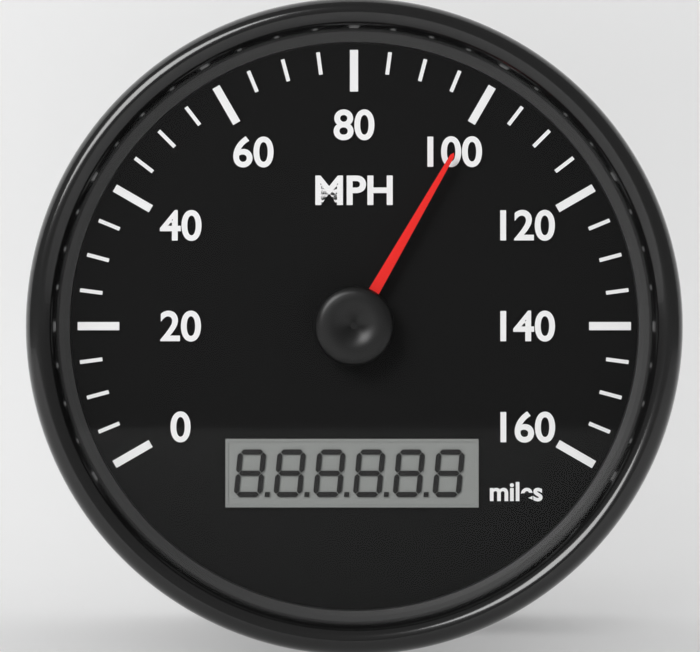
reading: 100 mph
